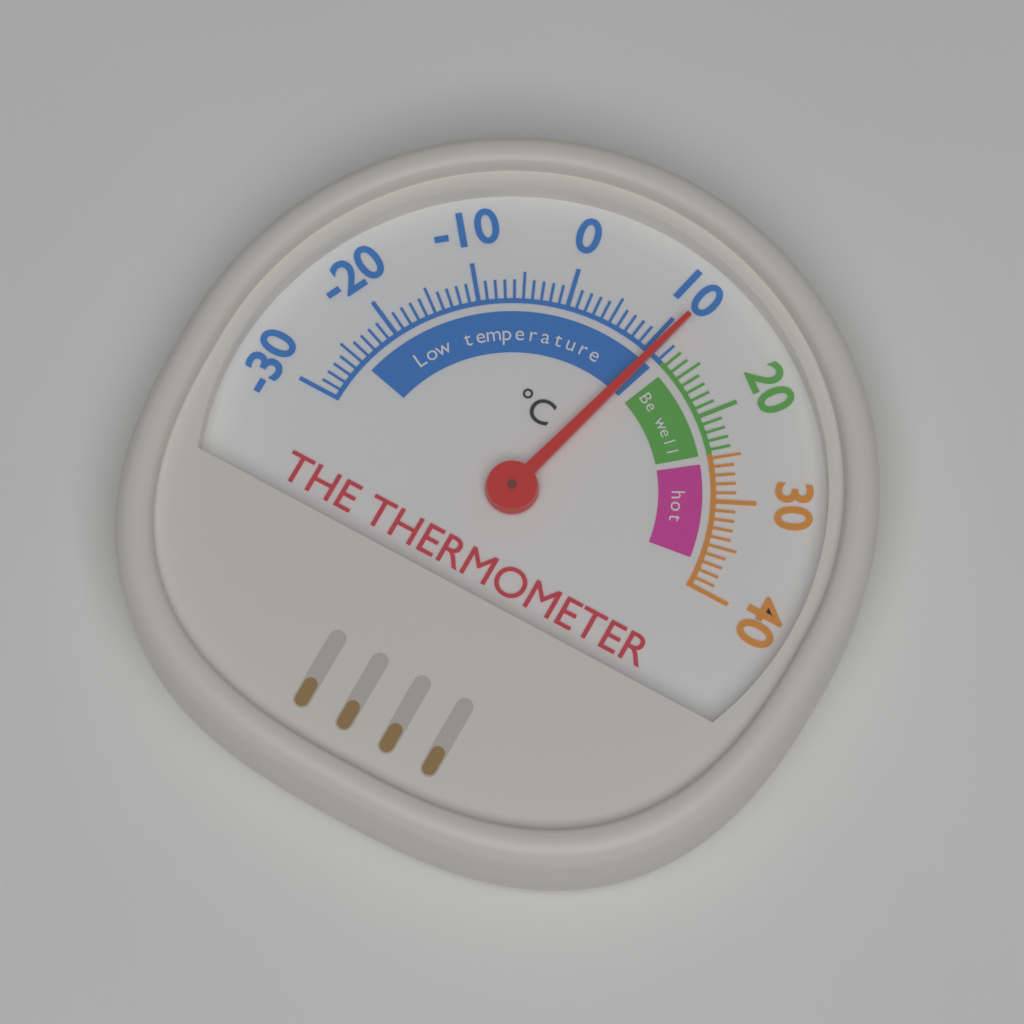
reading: 11 °C
